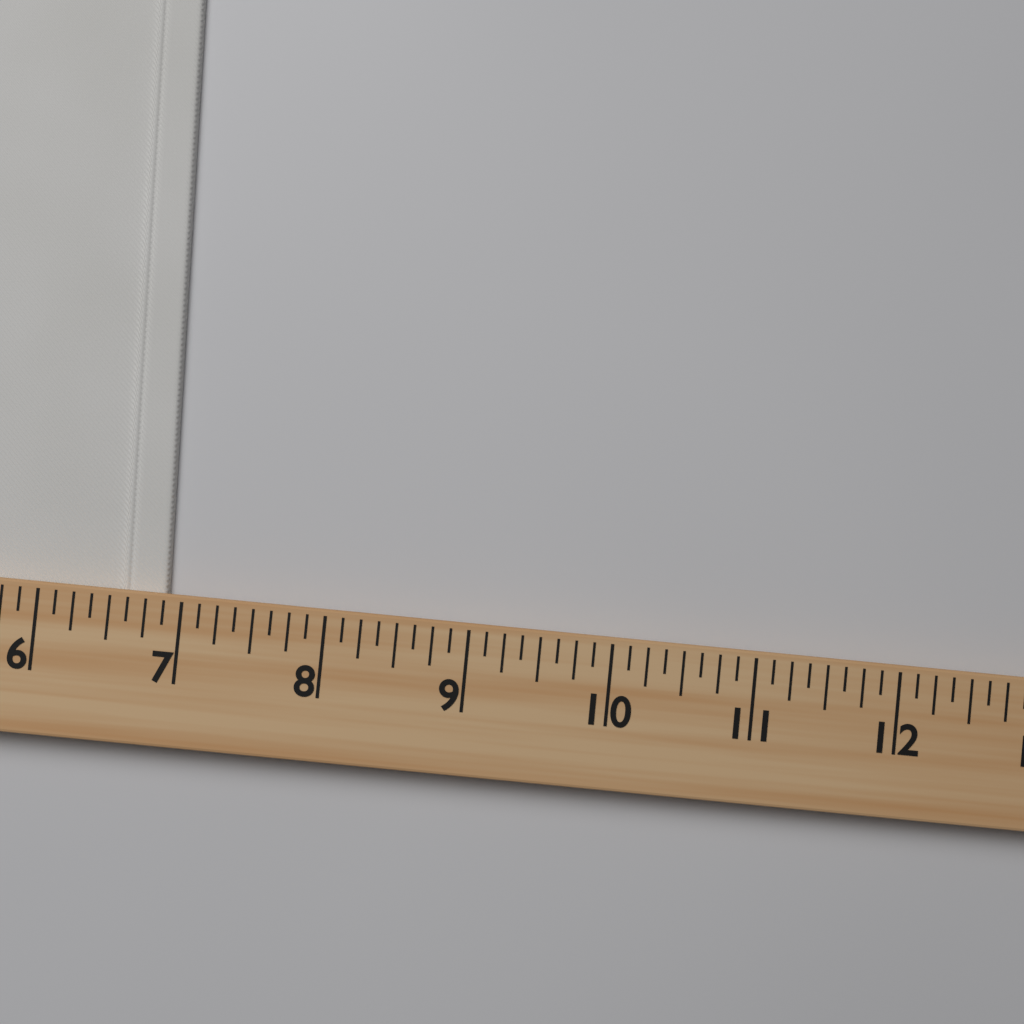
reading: 6.875 (no unit)
